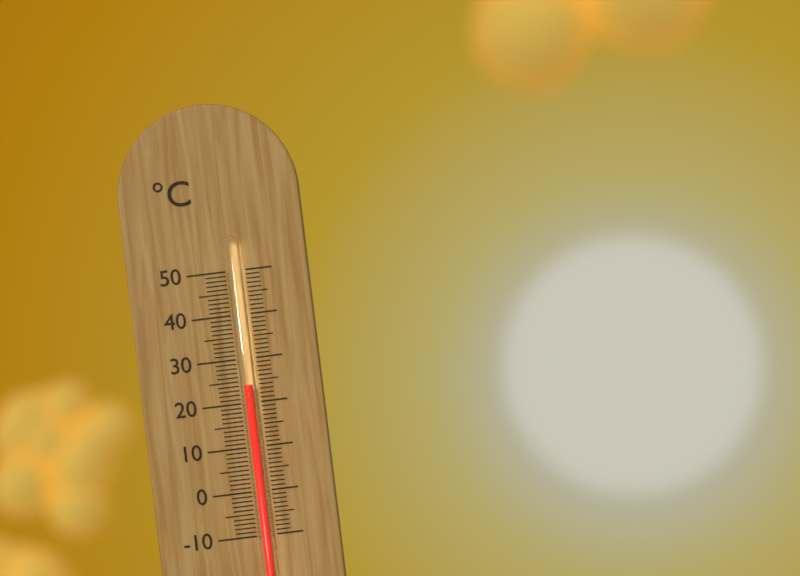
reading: 24 °C
